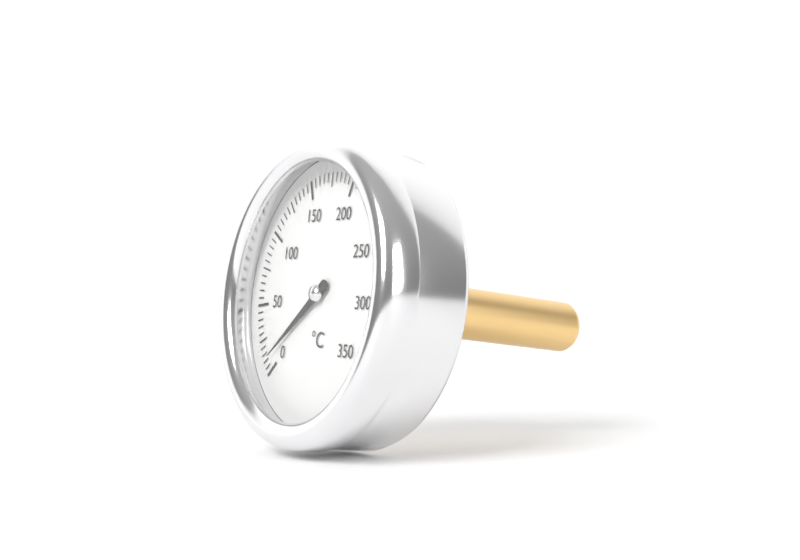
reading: 10 °C
